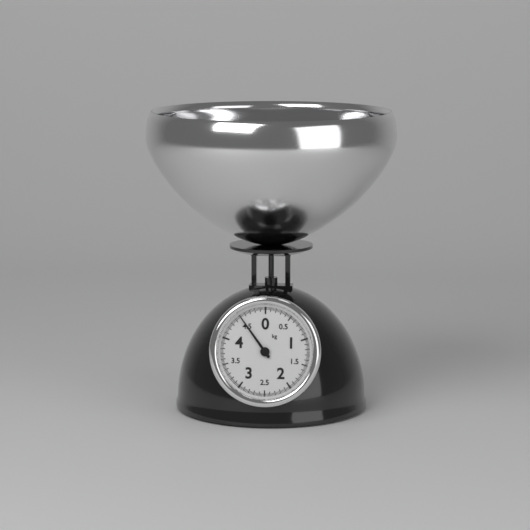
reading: 4.500 kg
